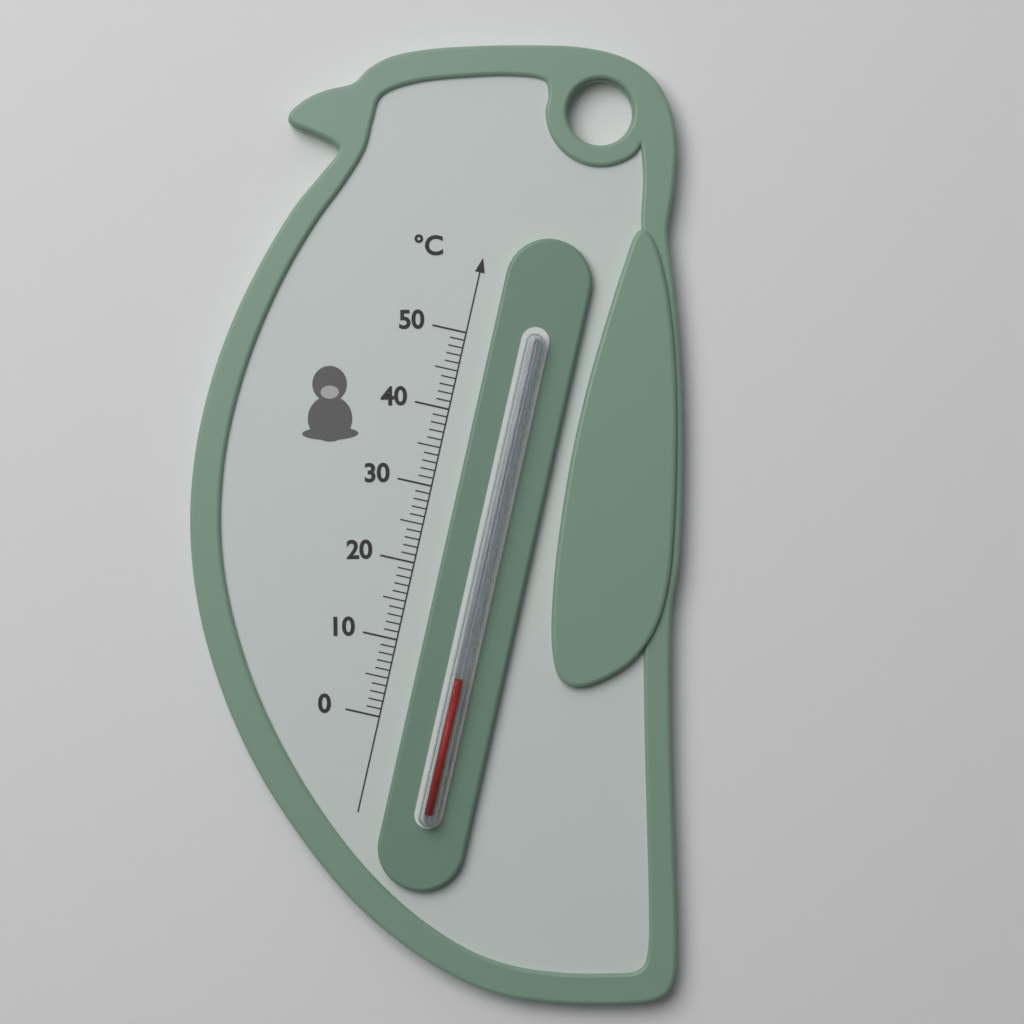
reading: 7 °C
